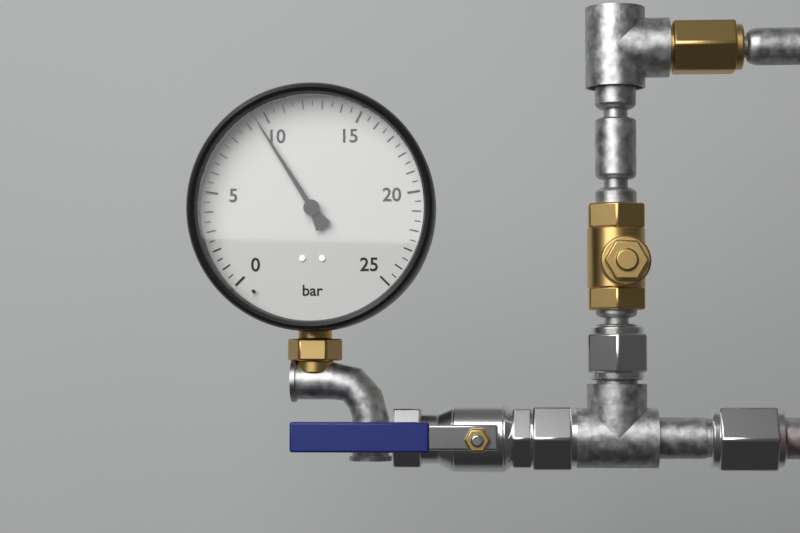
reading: 9.5 bar
